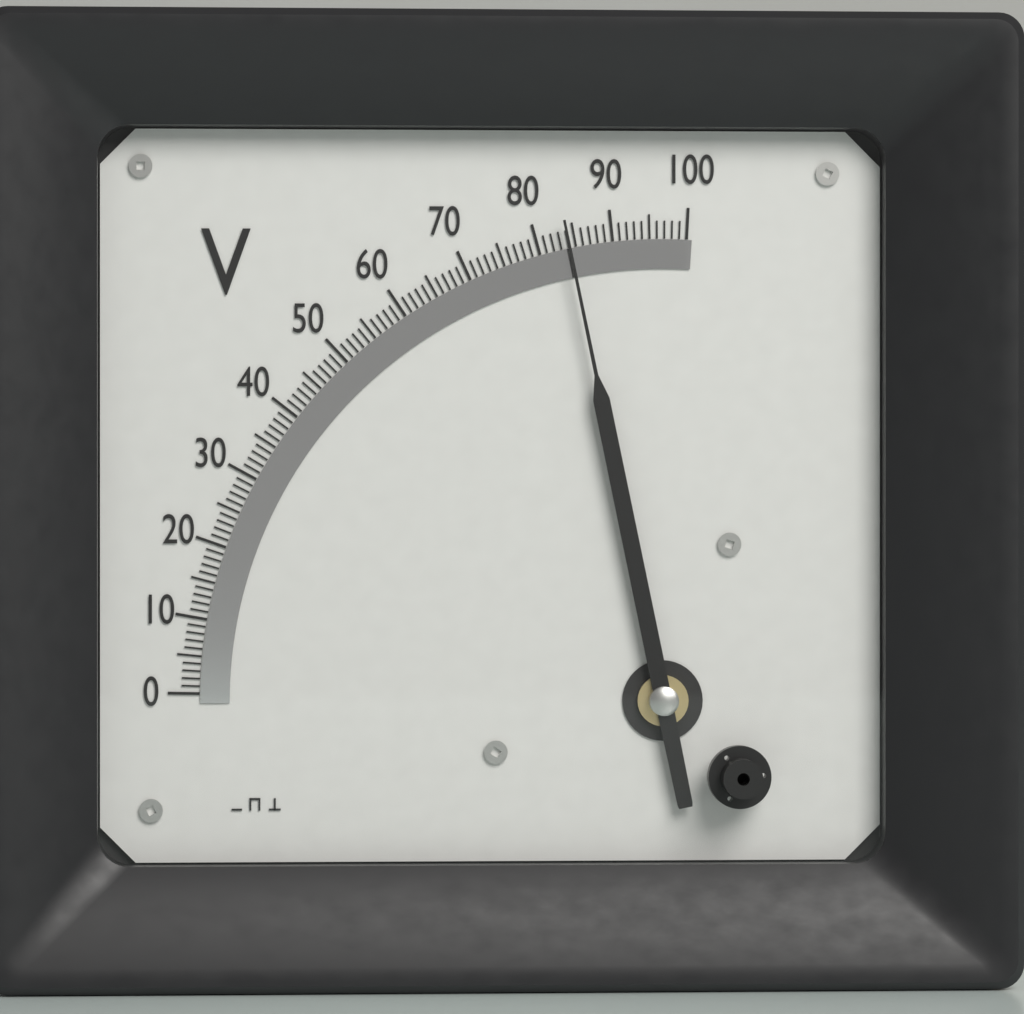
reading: 84 V
